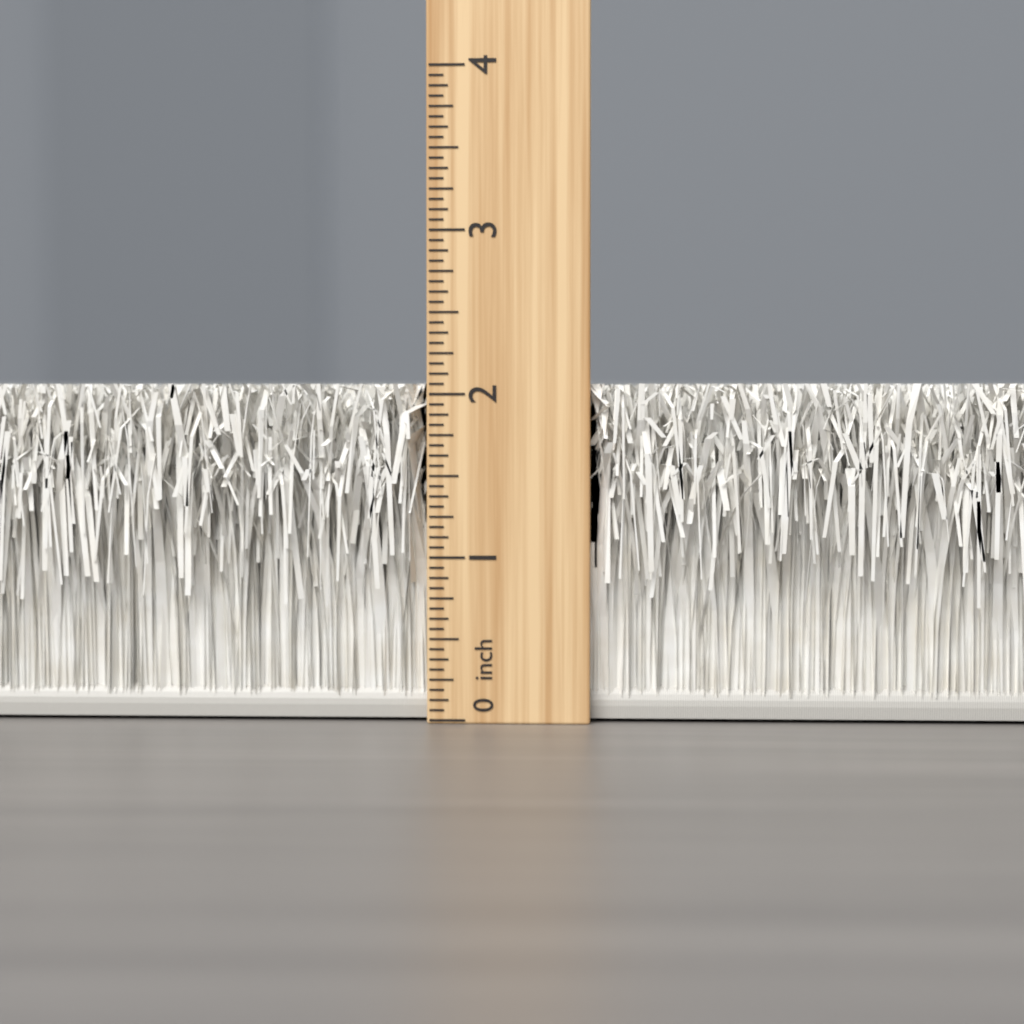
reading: 2.0625 inch
